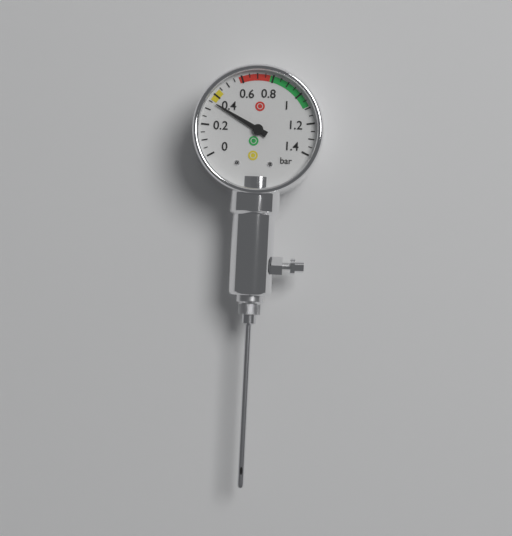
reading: 0.35 bar
